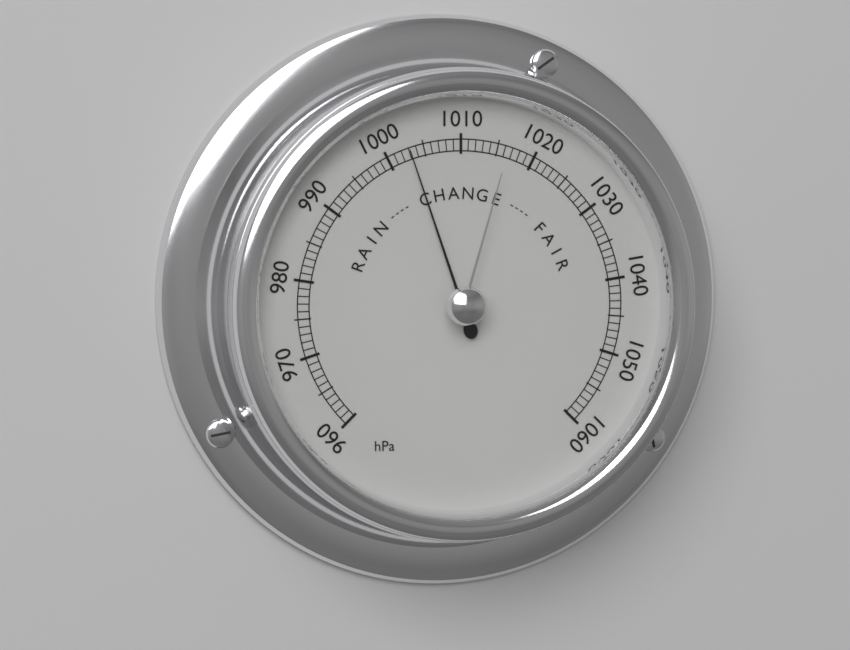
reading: 1003 hPa
